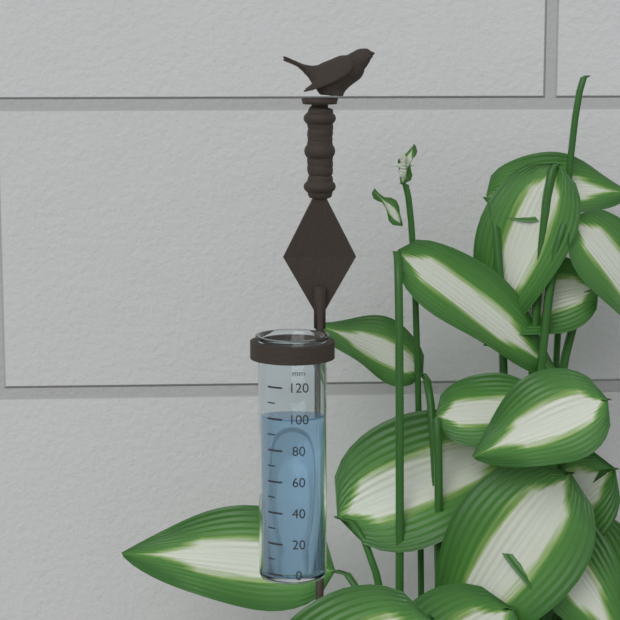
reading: 100 mm
